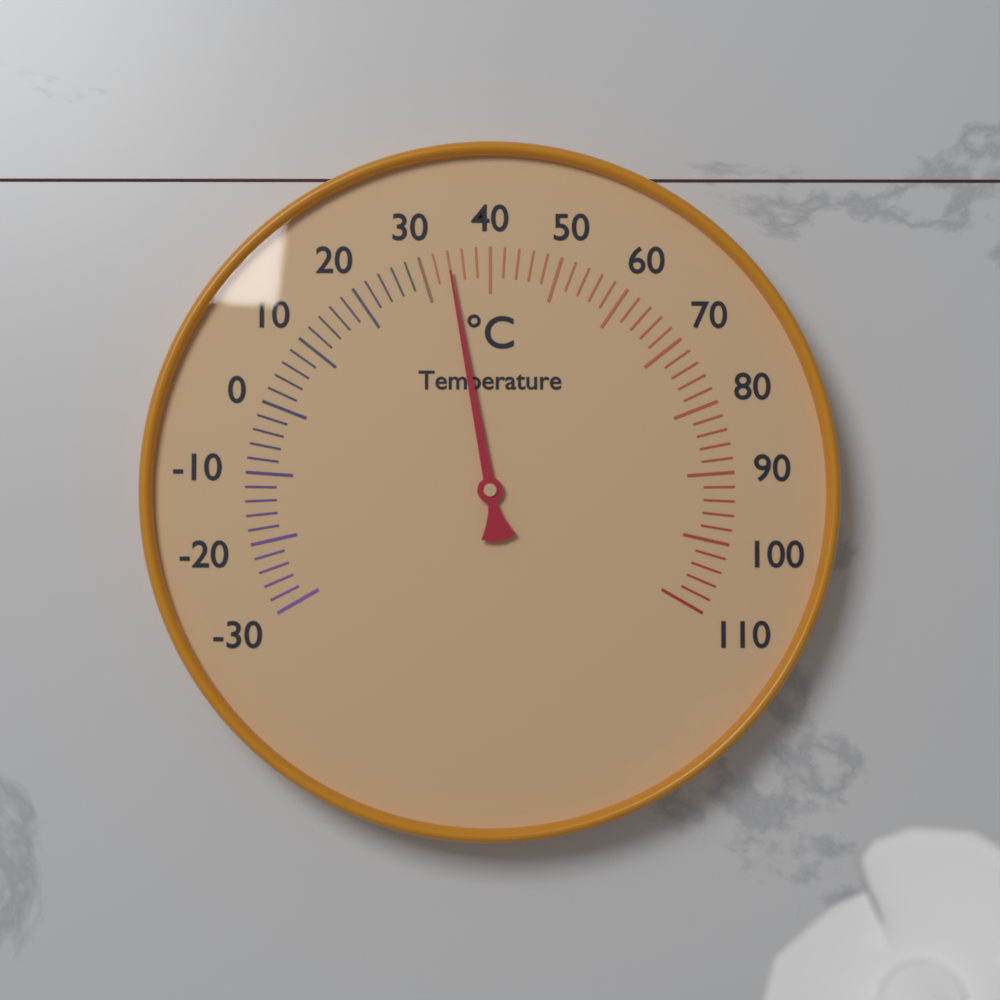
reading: 34 °C
